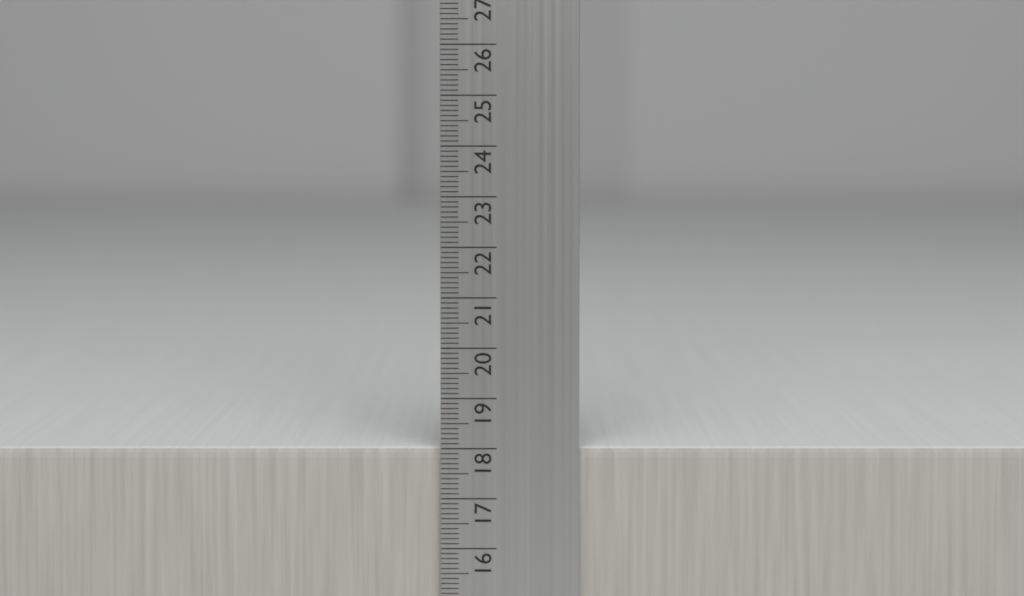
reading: 18.0 cm
